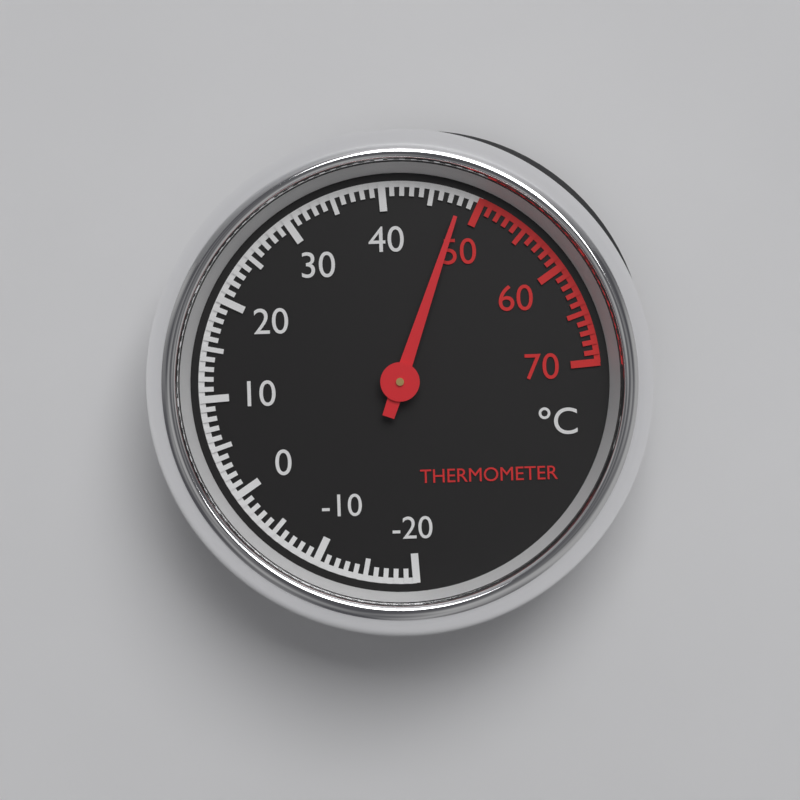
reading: 48 °C
